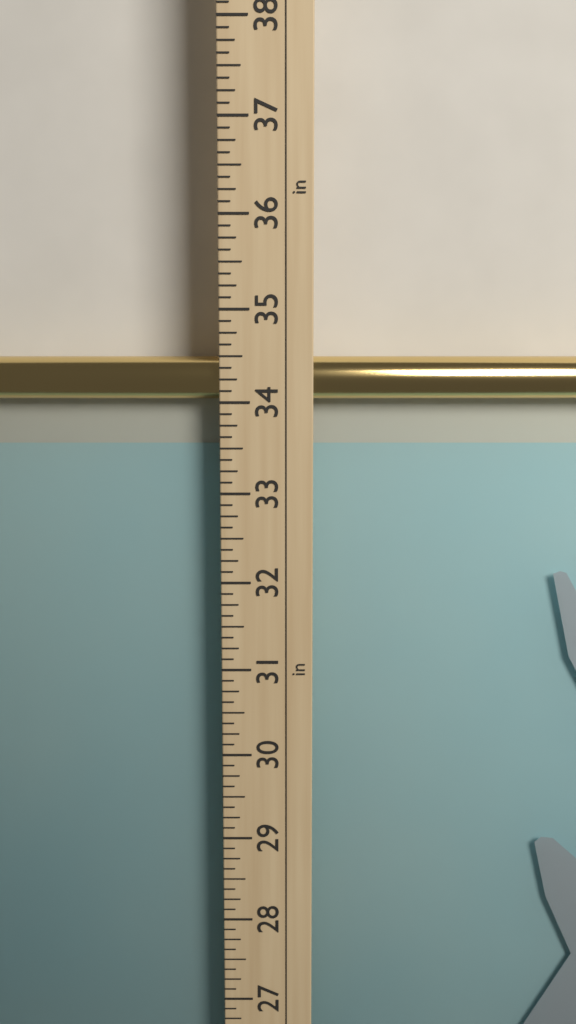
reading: 34.500 in
